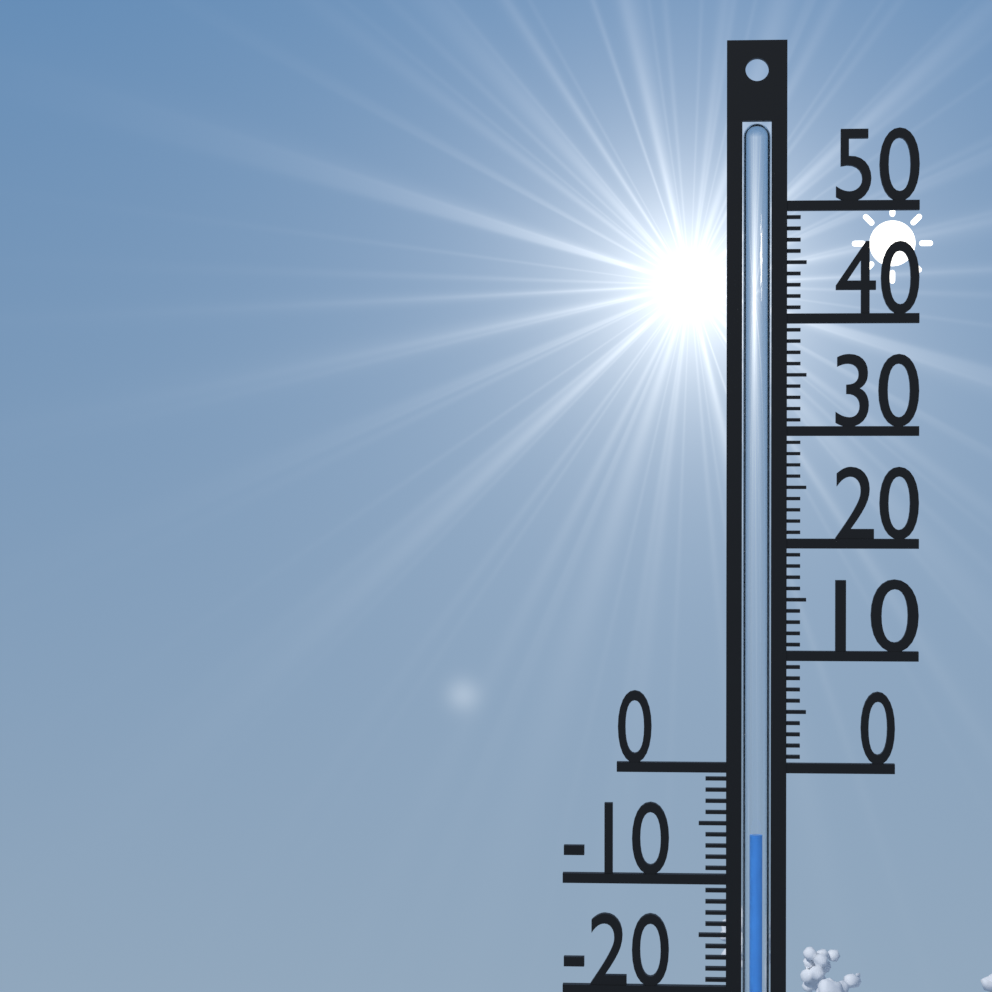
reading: -6 °C
